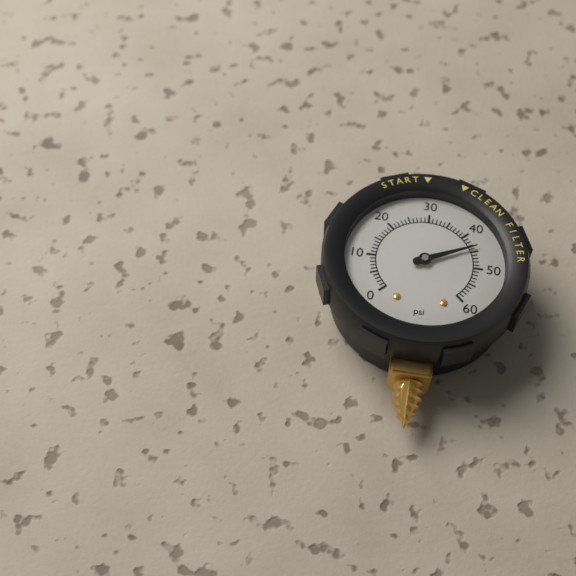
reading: 44 psi
